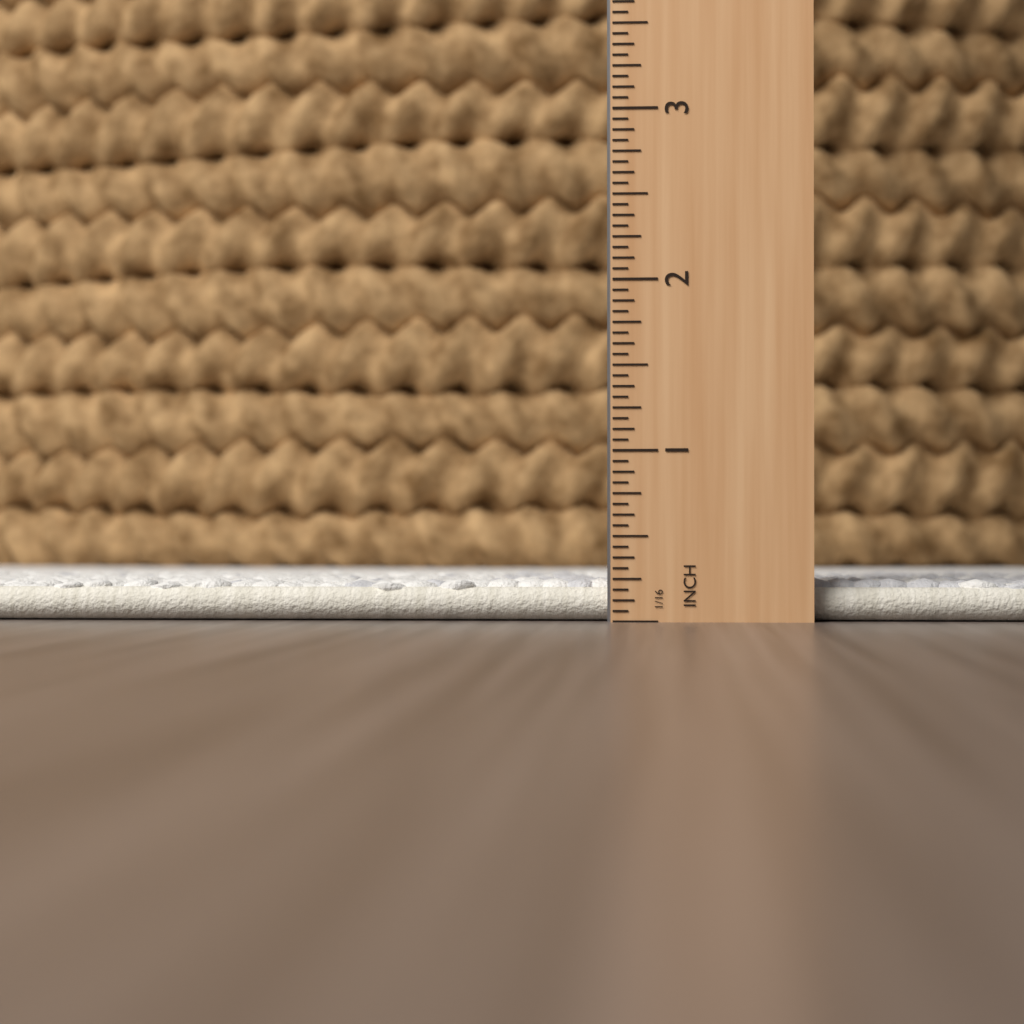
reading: 0.2500 in
